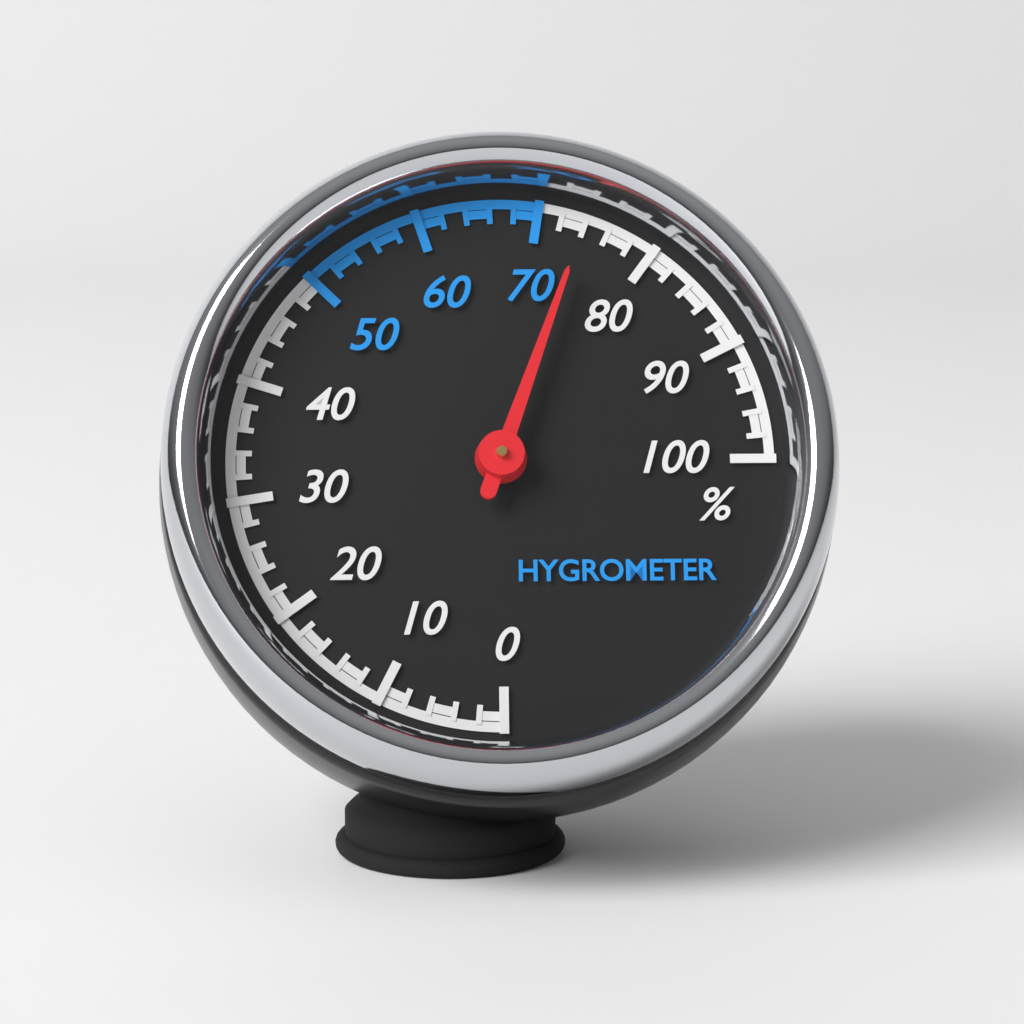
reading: 74 %
